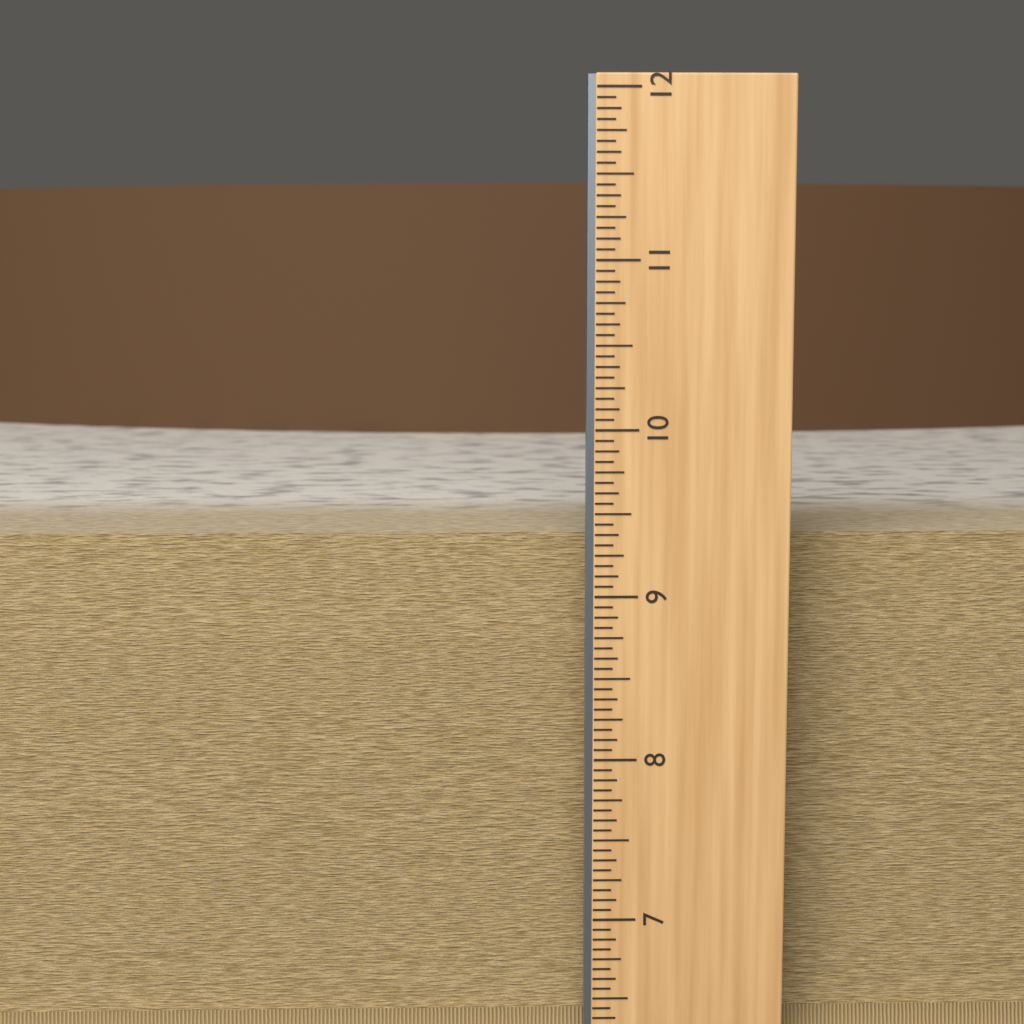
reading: 9.3125 in
